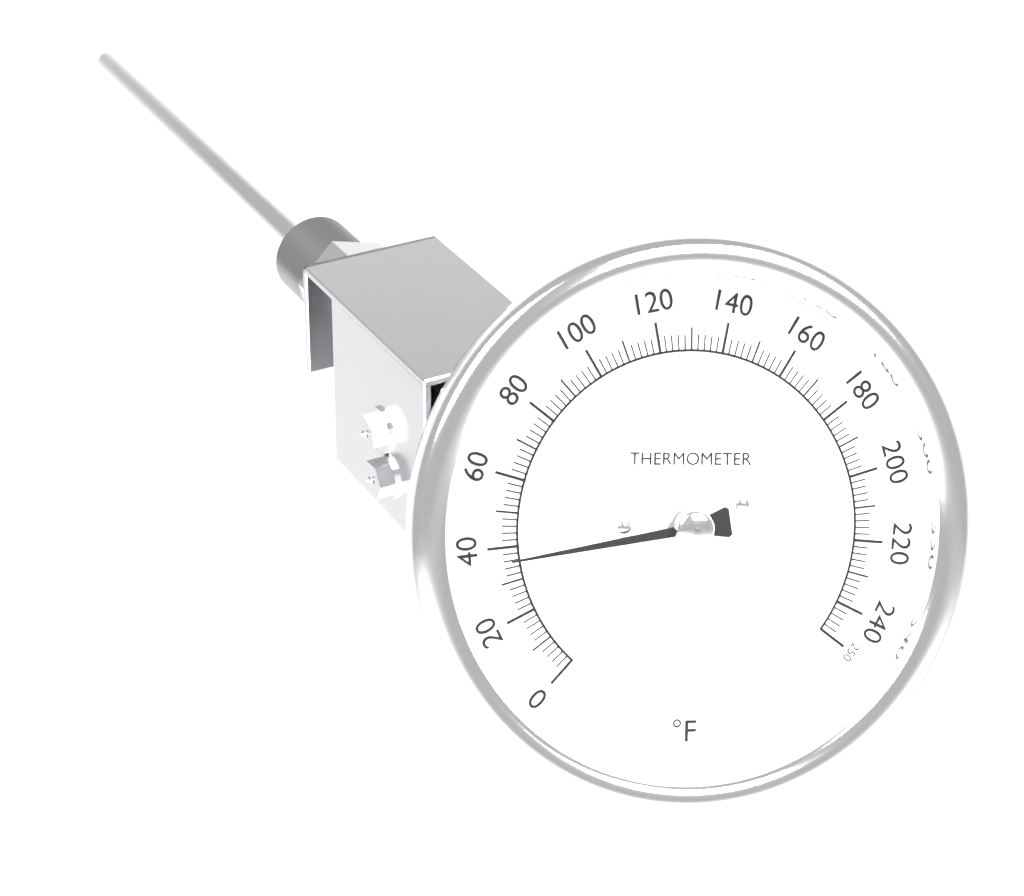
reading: 36 °F
